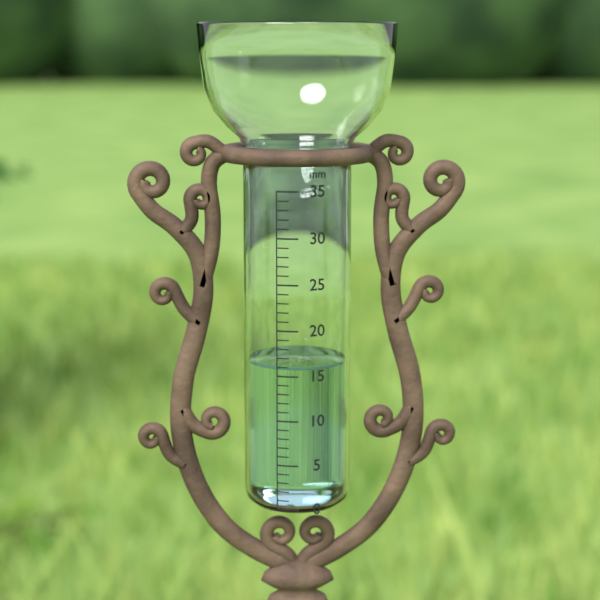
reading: 16 mm
